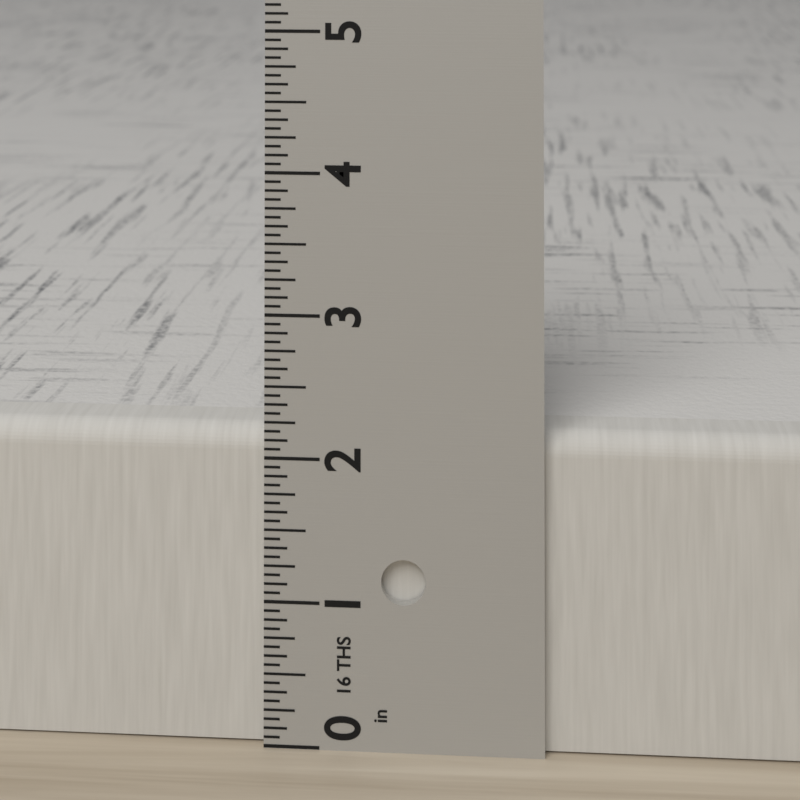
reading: 2.1875 in
